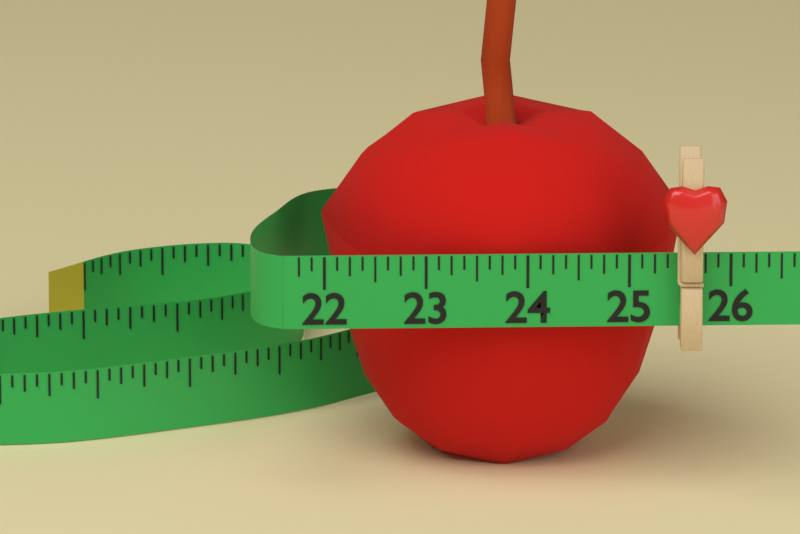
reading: 25.625 (no unit)
